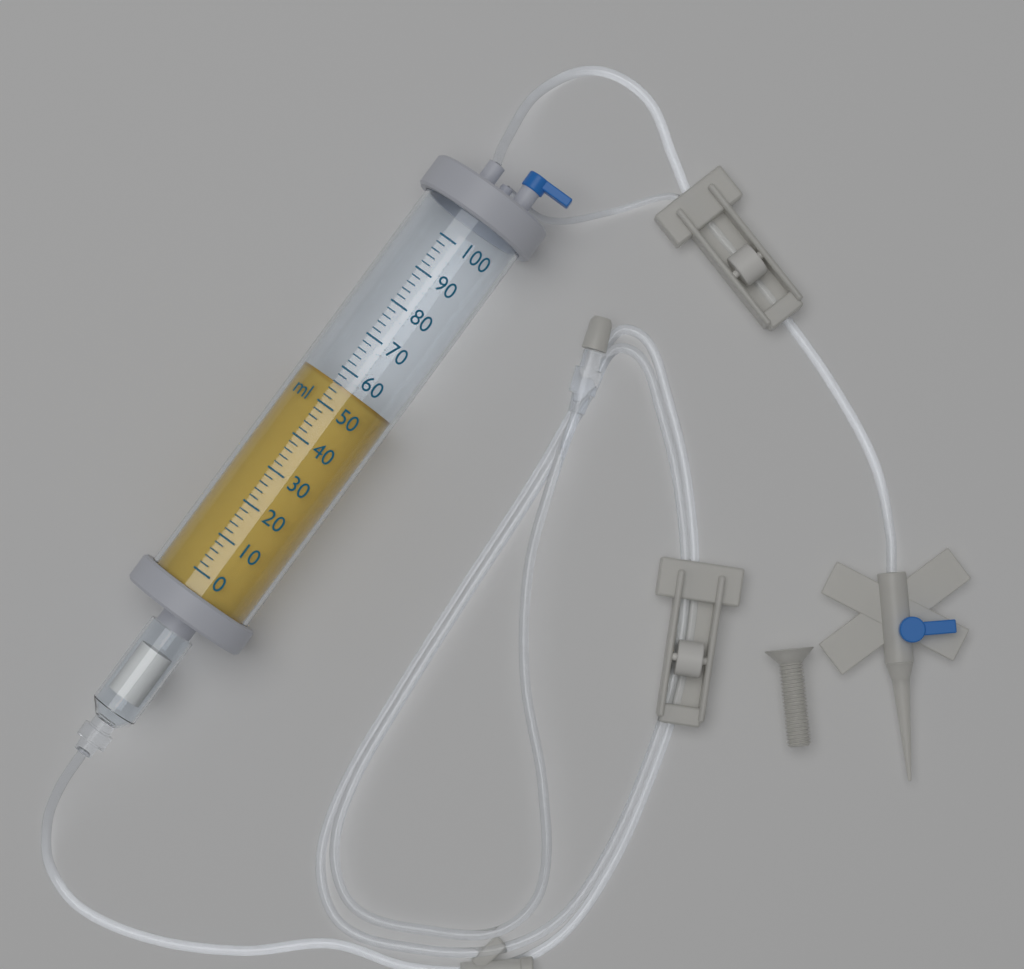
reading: 56 ml
